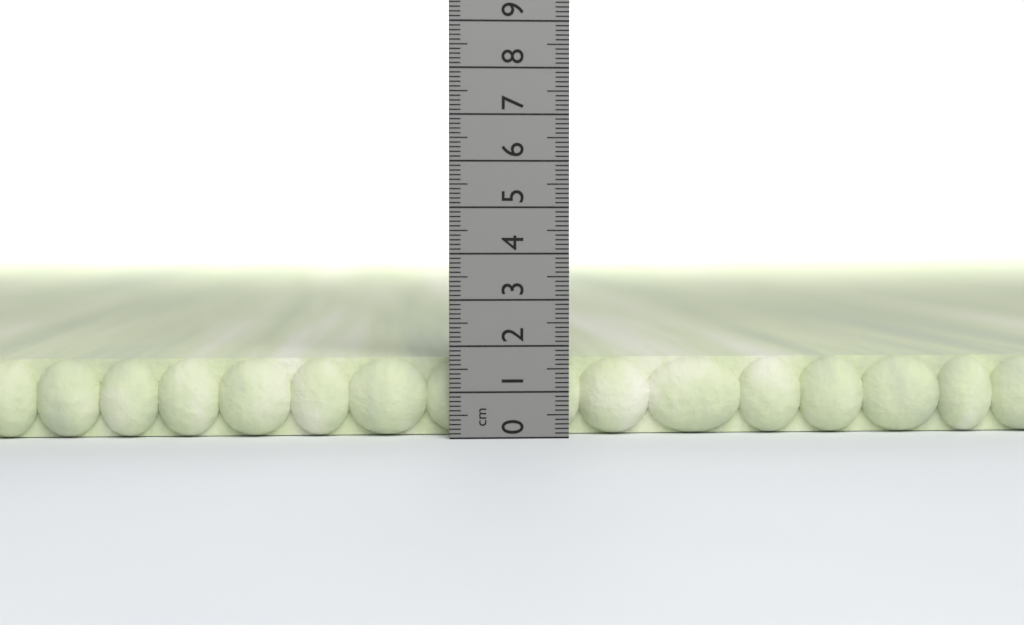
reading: 1.7 cm
